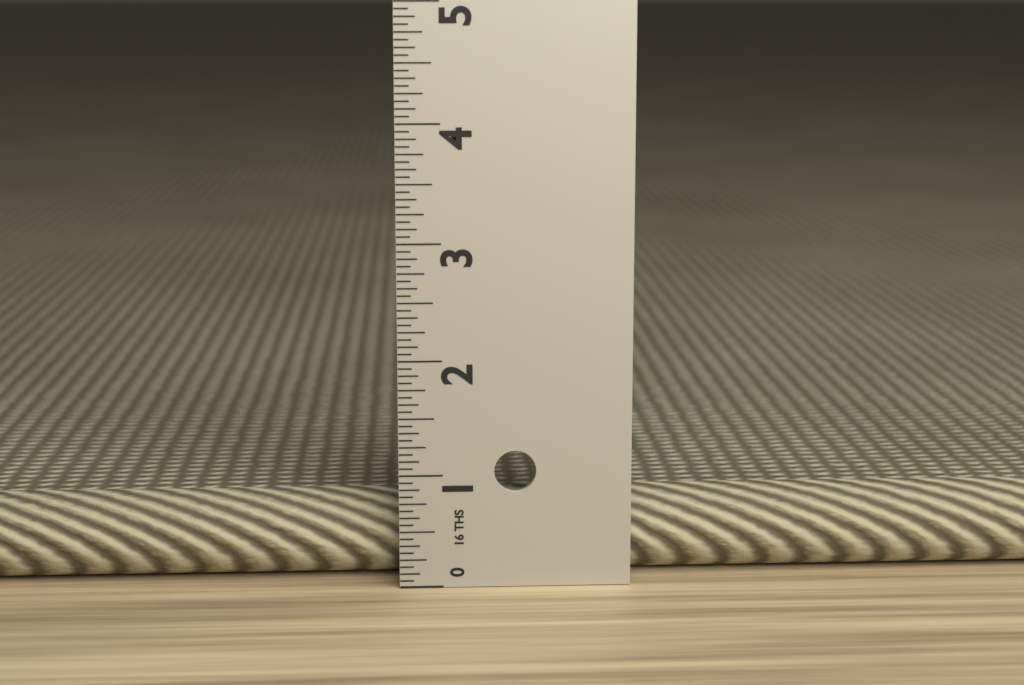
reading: 0.7500 in
